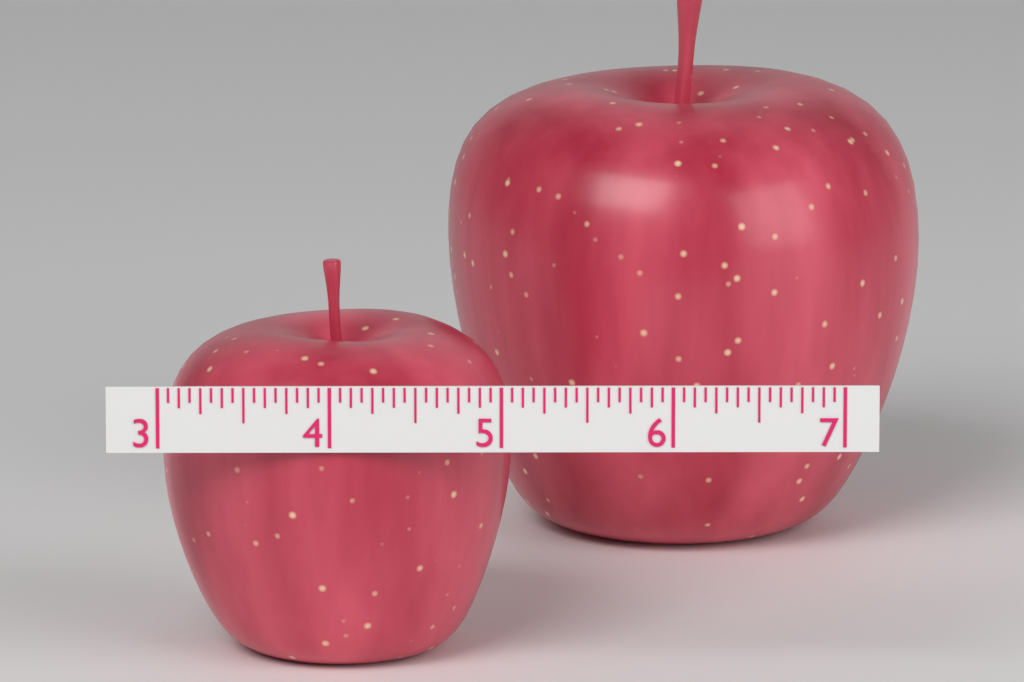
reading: 5.0625 (no unit)
